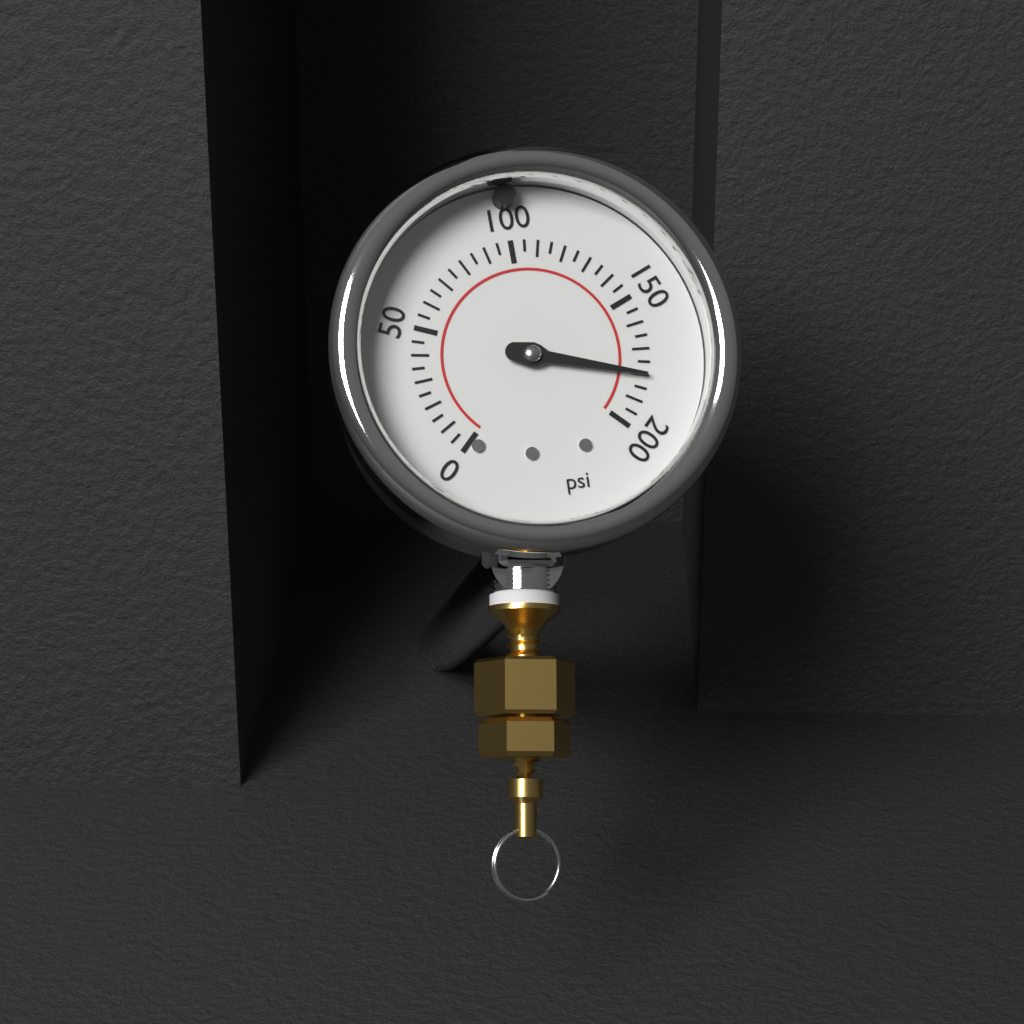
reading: 180 psi
